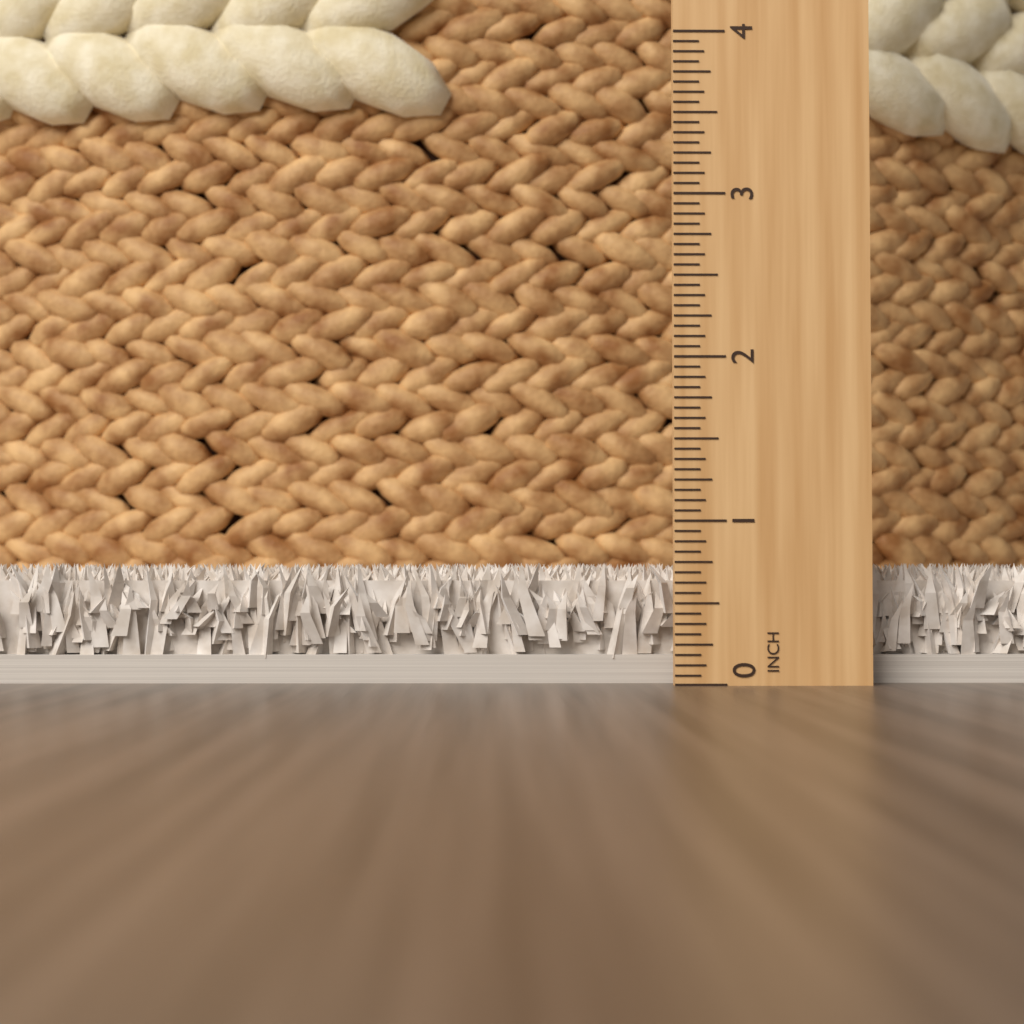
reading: 0.7500 in
